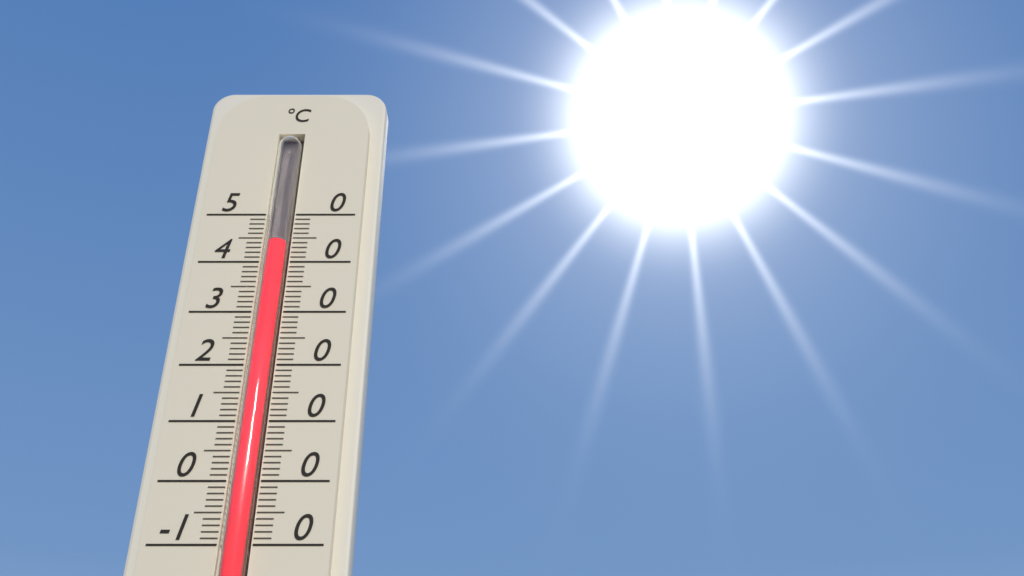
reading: 44 °C
